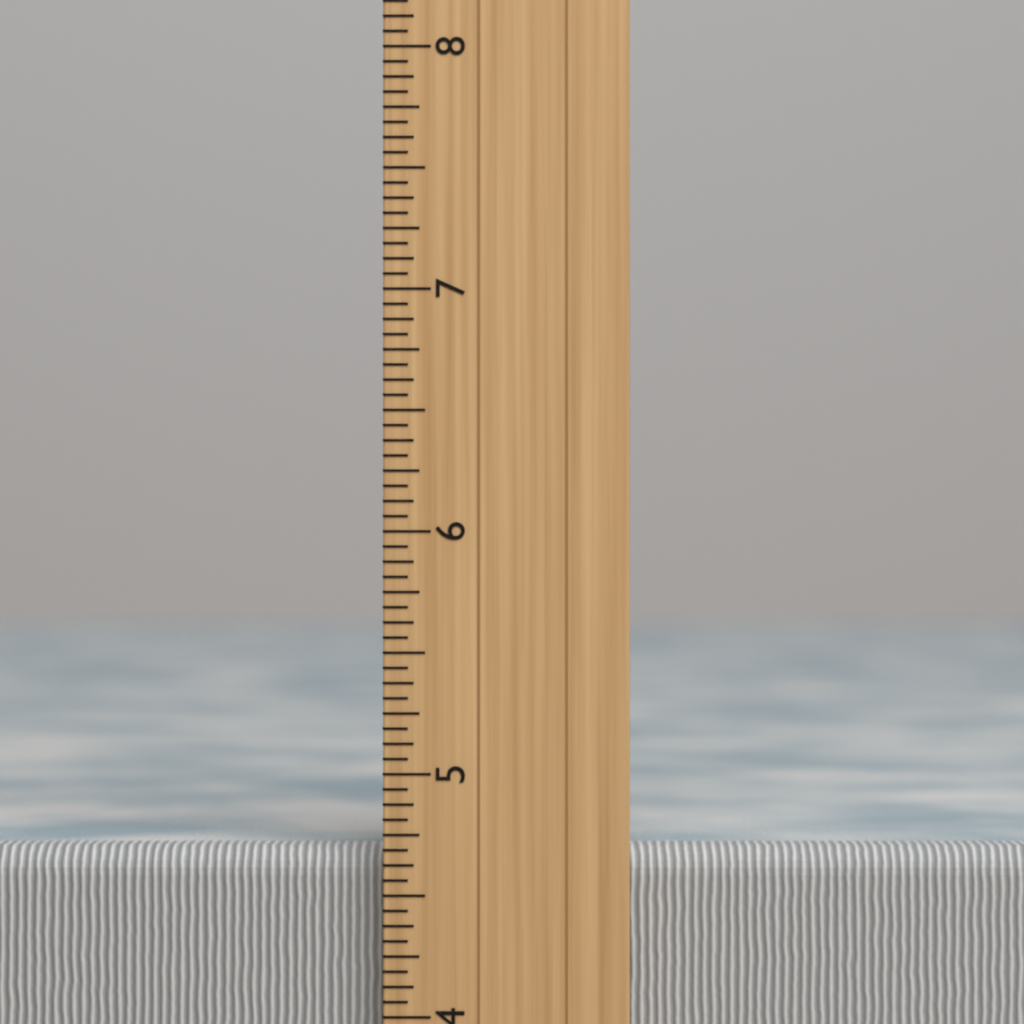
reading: 4.6875 inch
